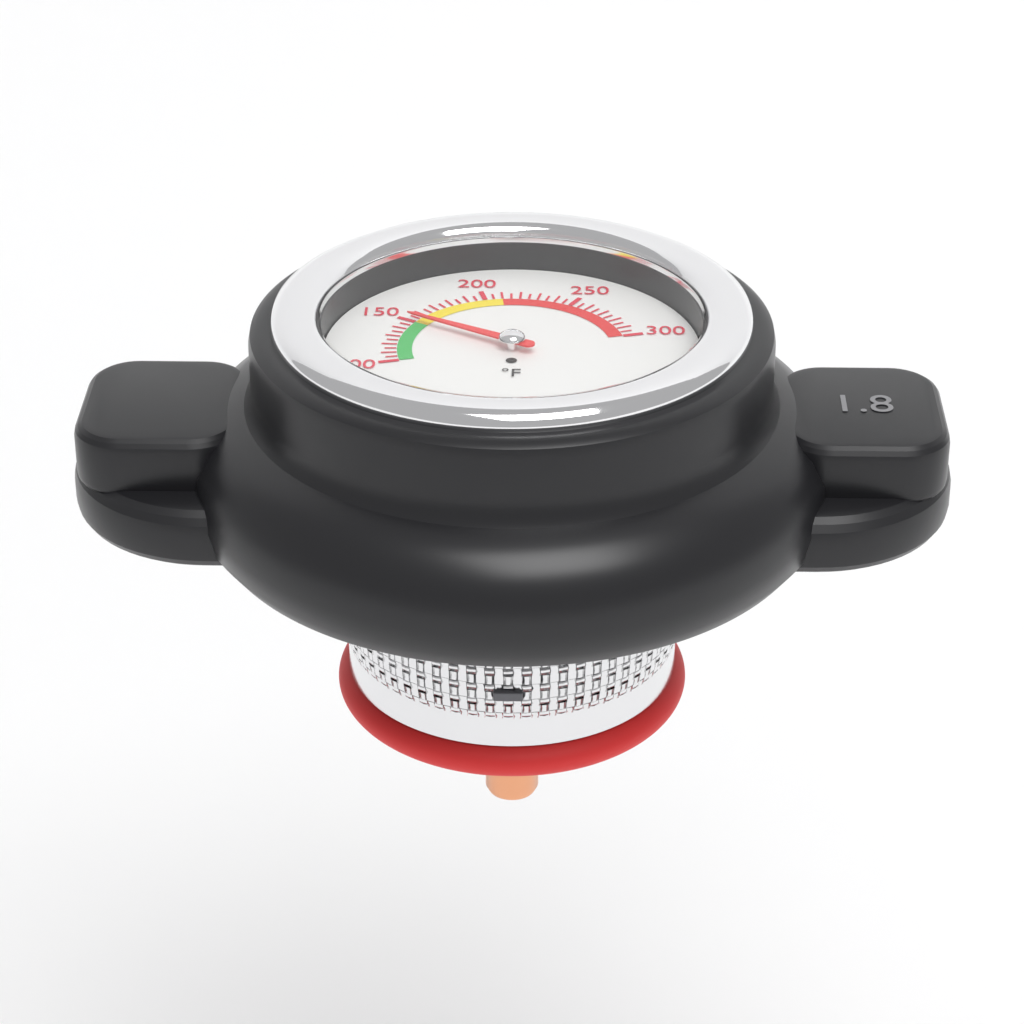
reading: 150 °F
